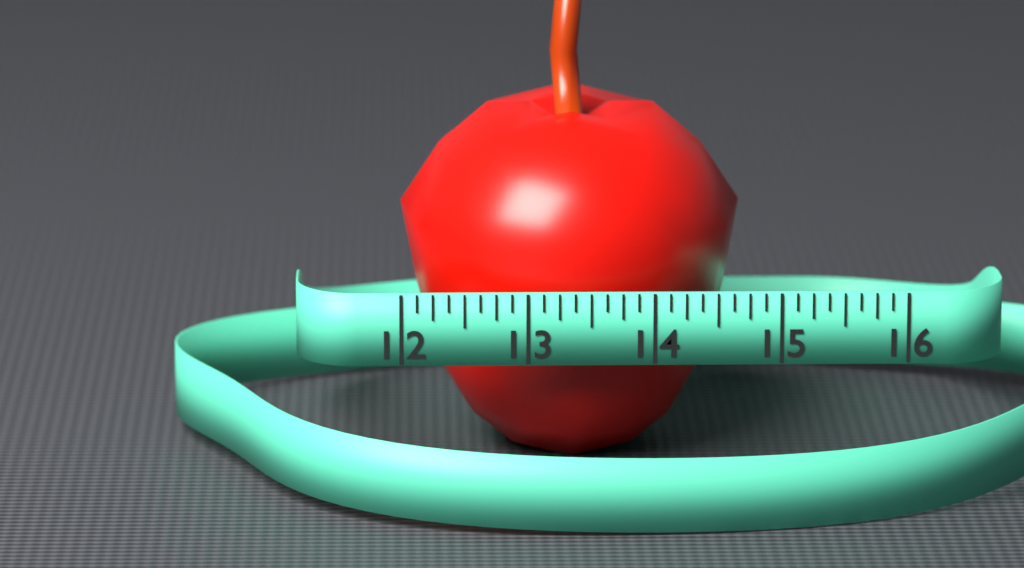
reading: 14.750 (no unit)
